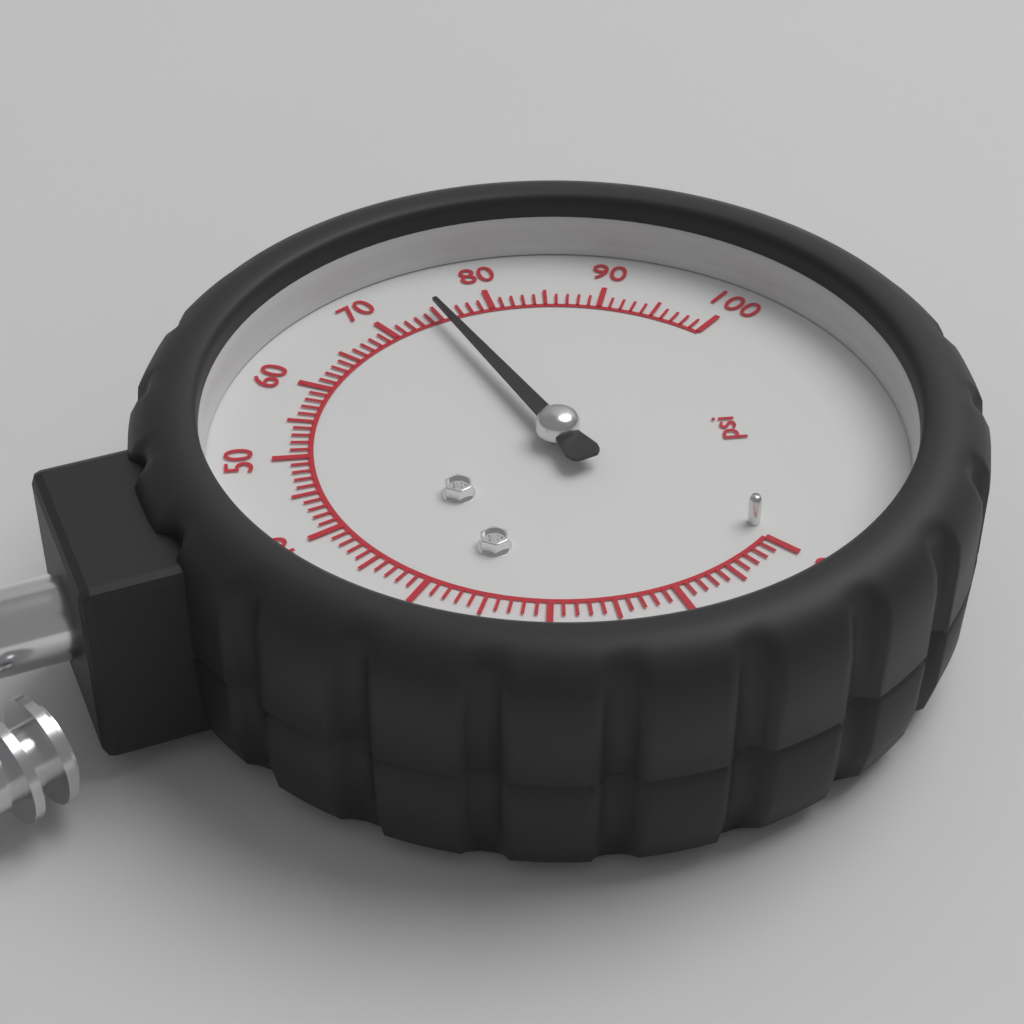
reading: 75 psi
